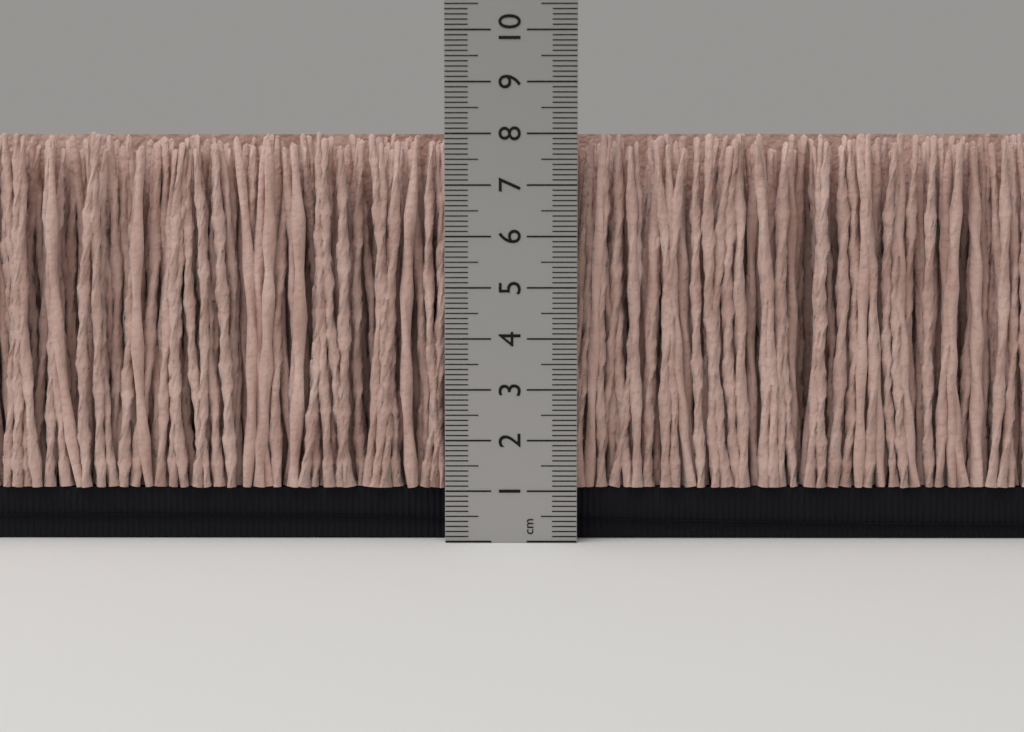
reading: 8.1 cm
